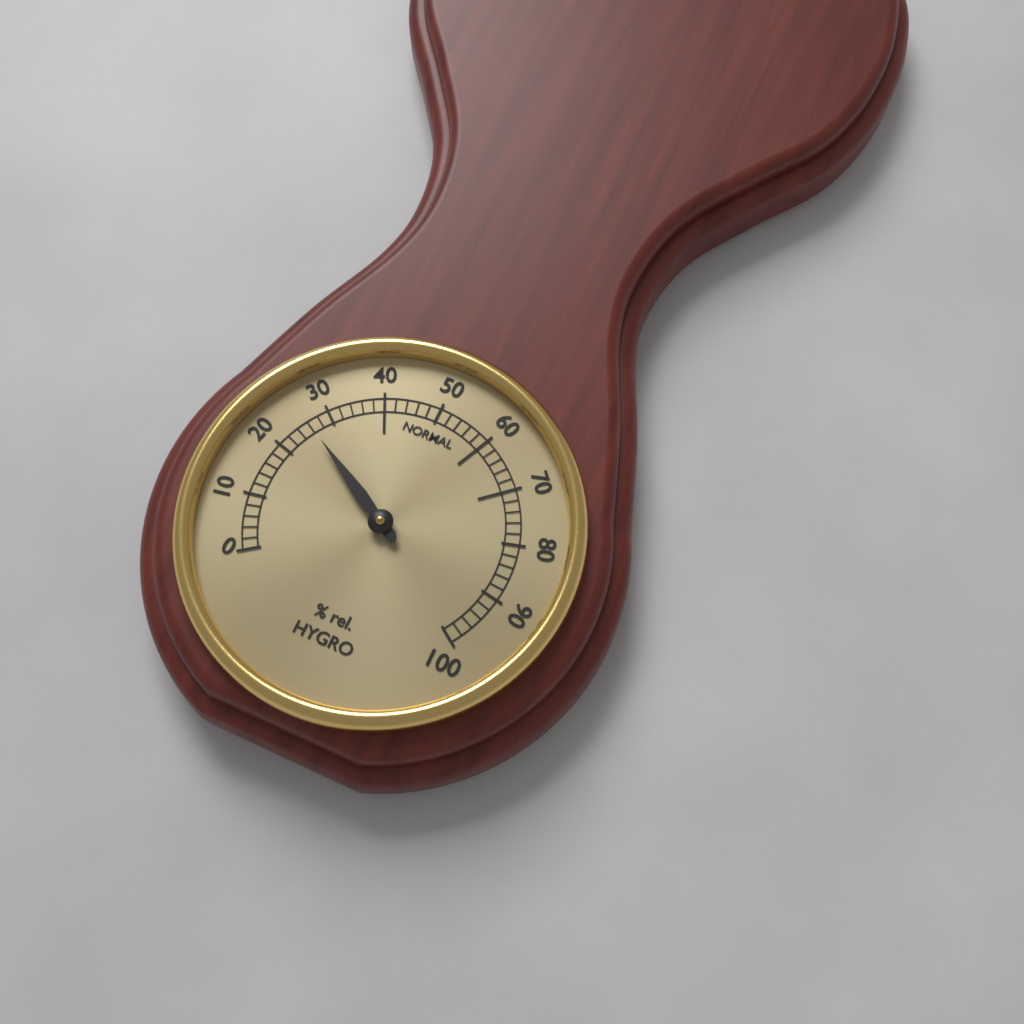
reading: 26 % rel.
